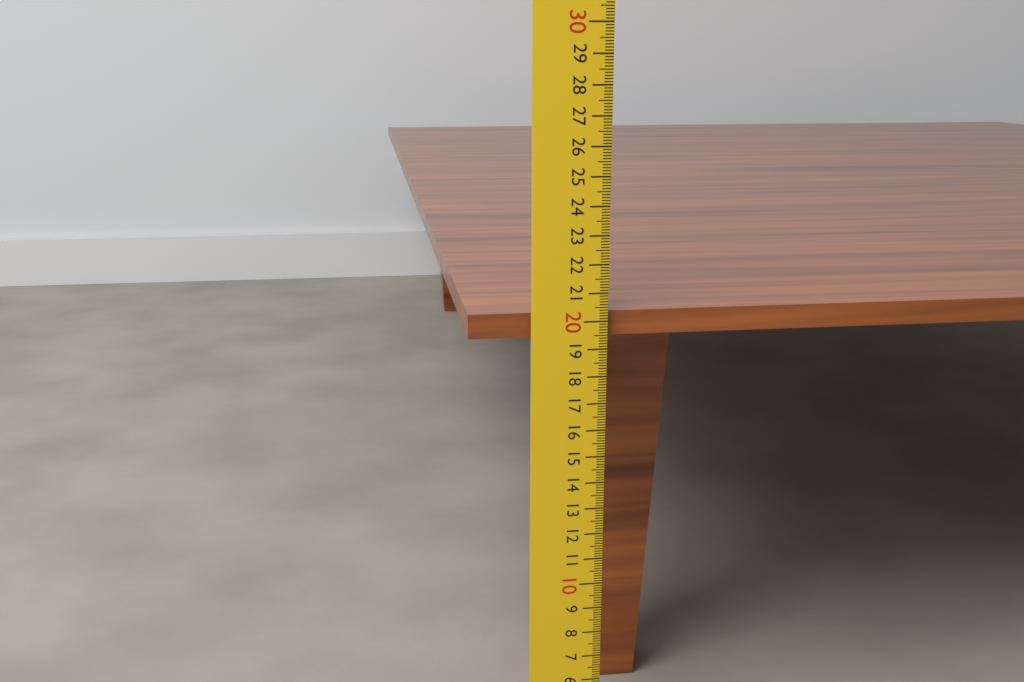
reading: 20.3 cm
